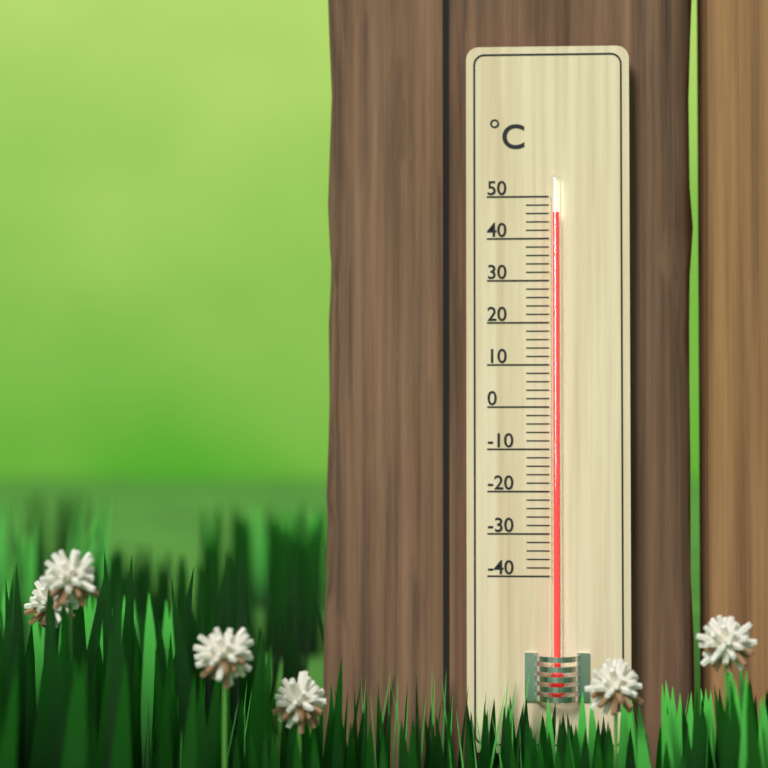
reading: 46 °C
